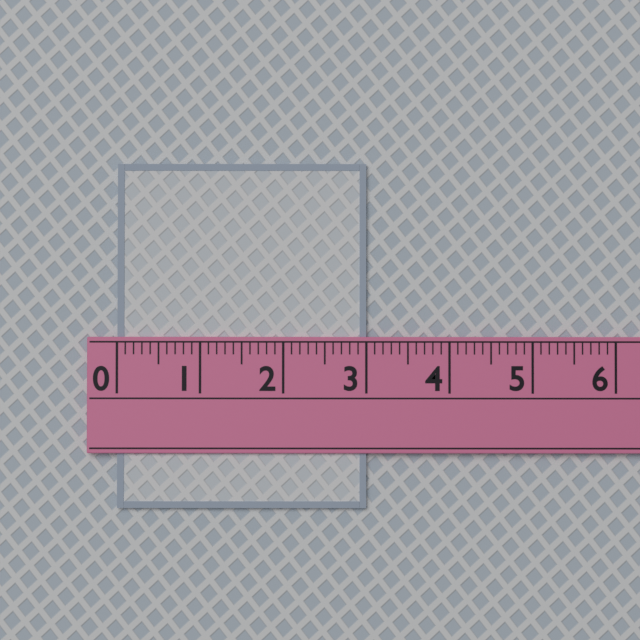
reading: 3.0 (no unit)
